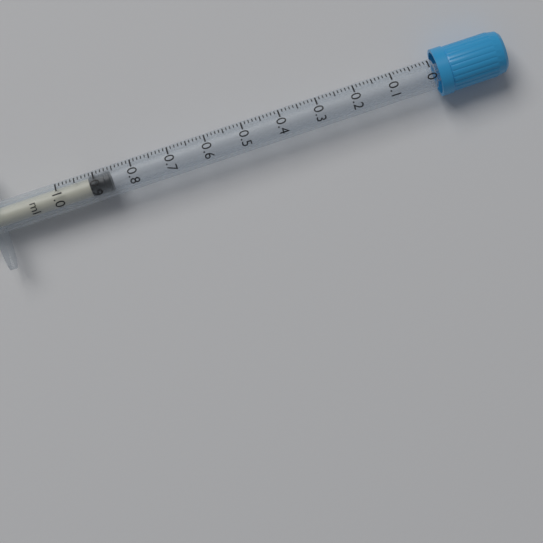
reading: 0.86 ml
